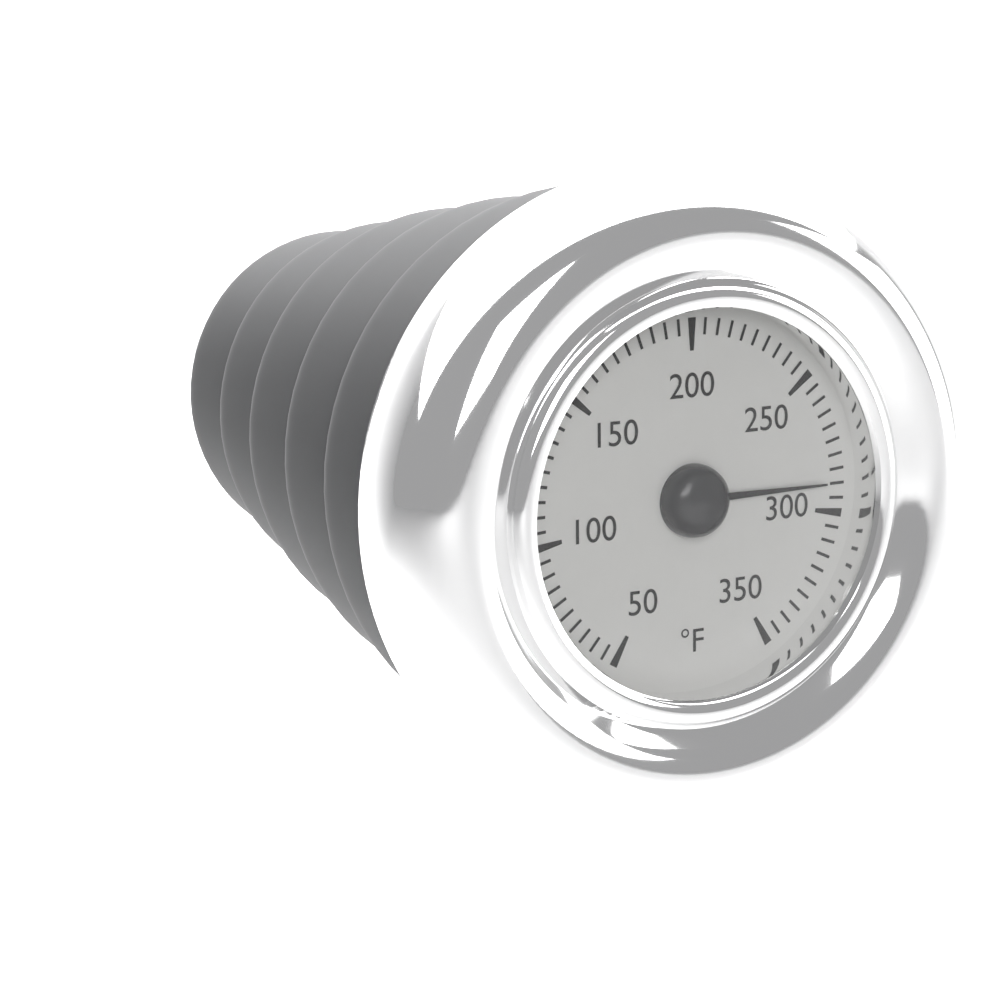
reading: 290 °F
